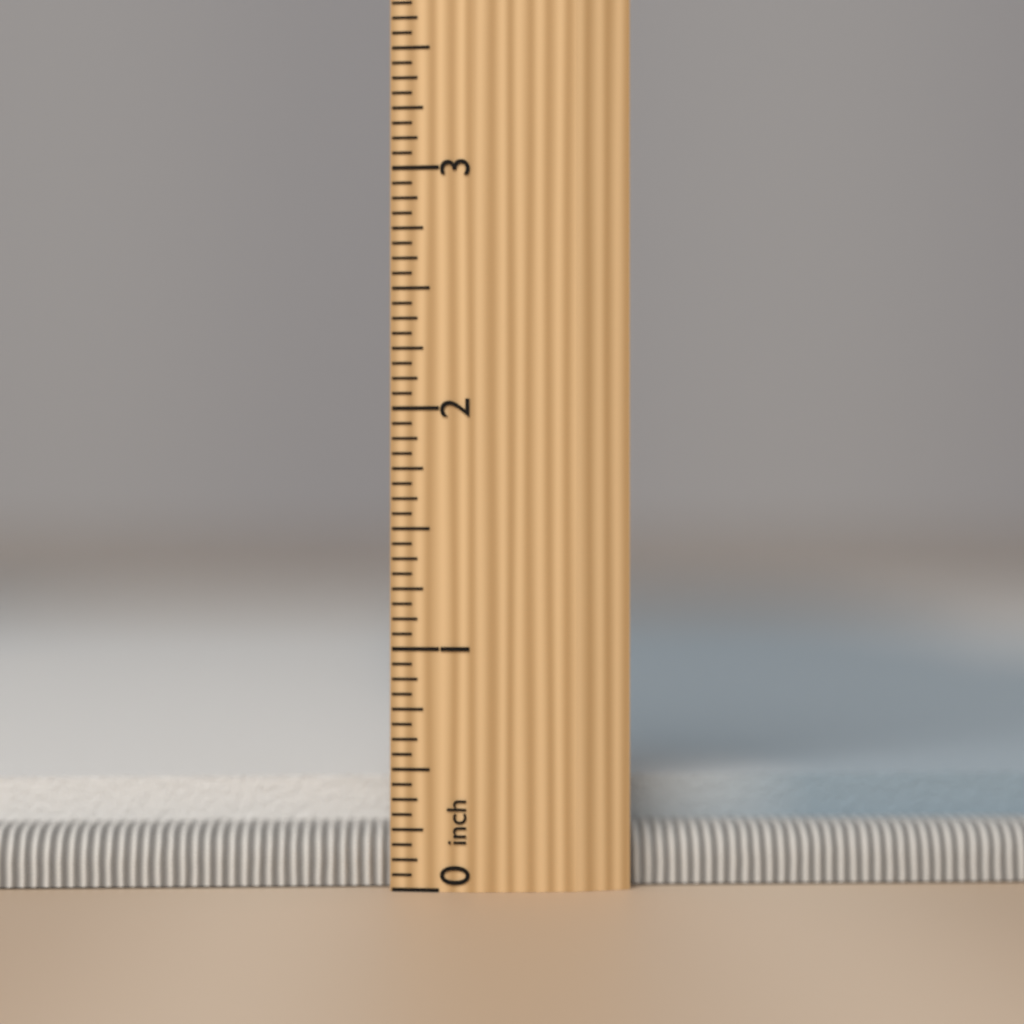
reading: 0.4375 inch
